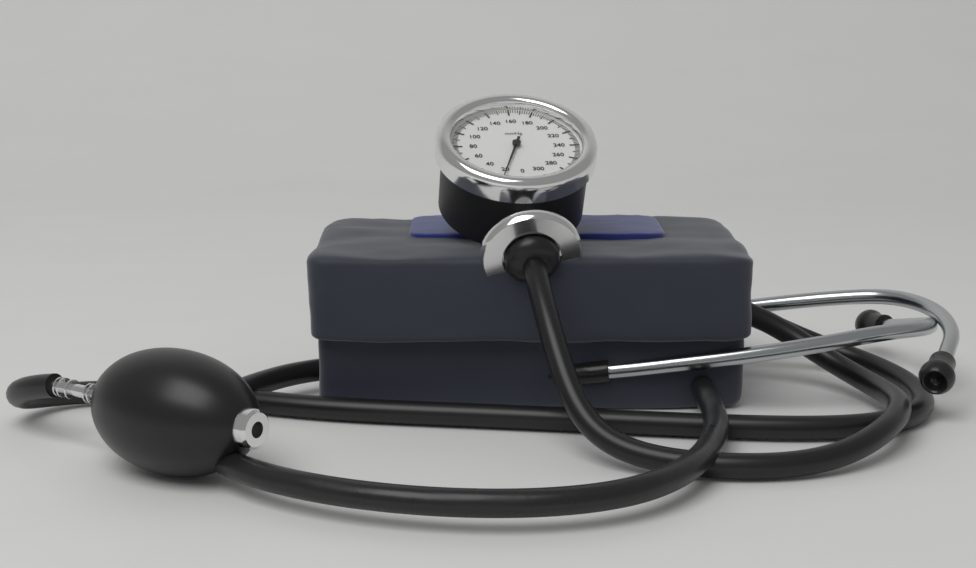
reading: 18 mmHg
